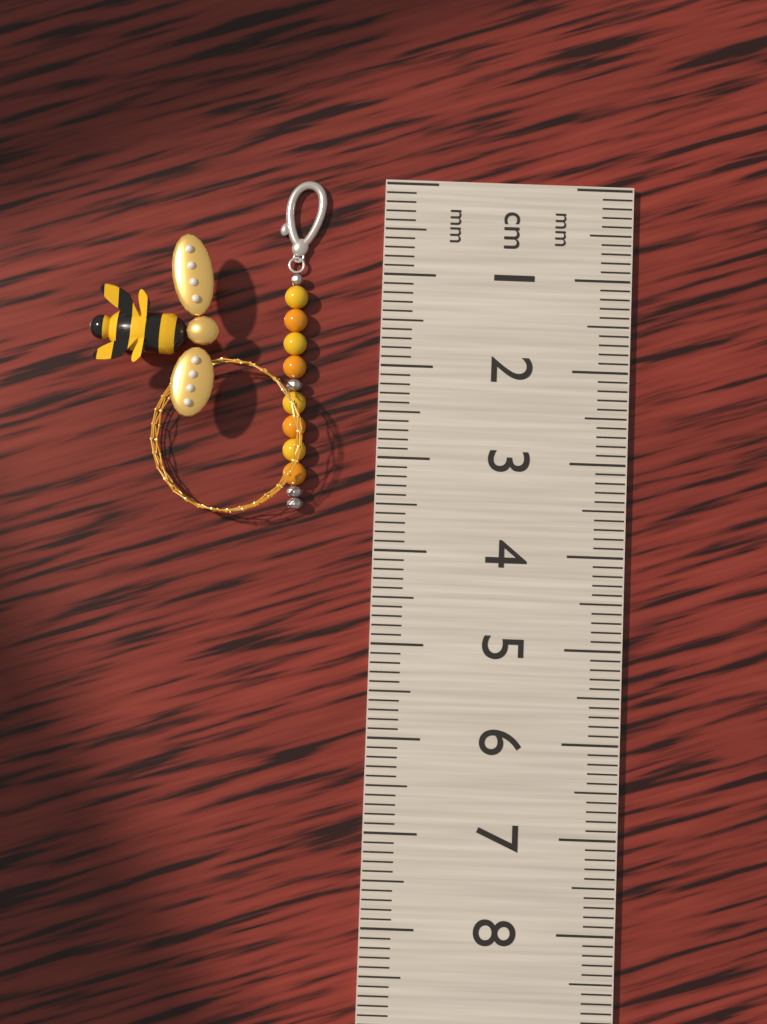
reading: 3.6 cm
